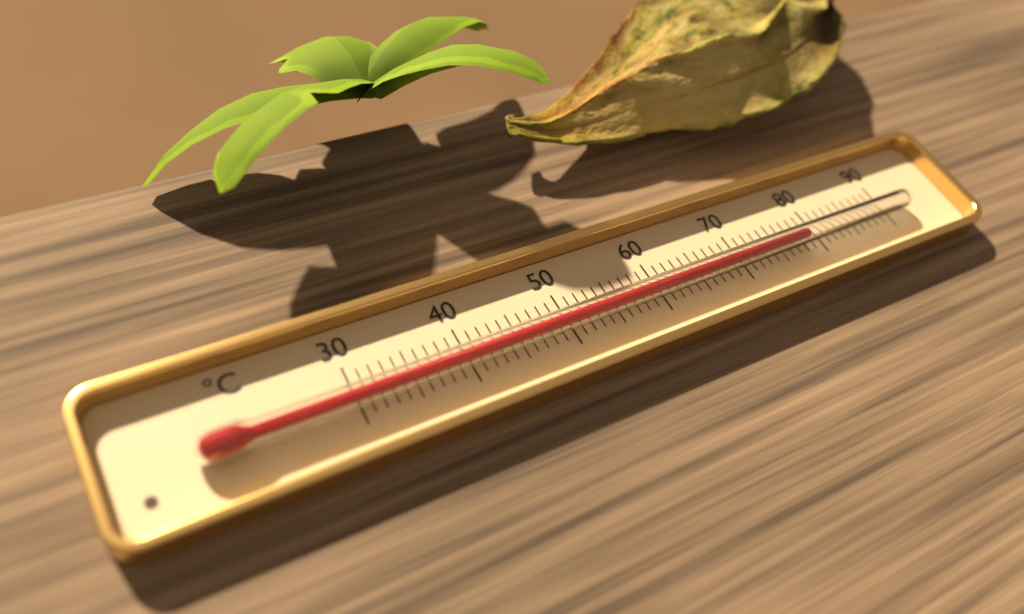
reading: 78 °C
